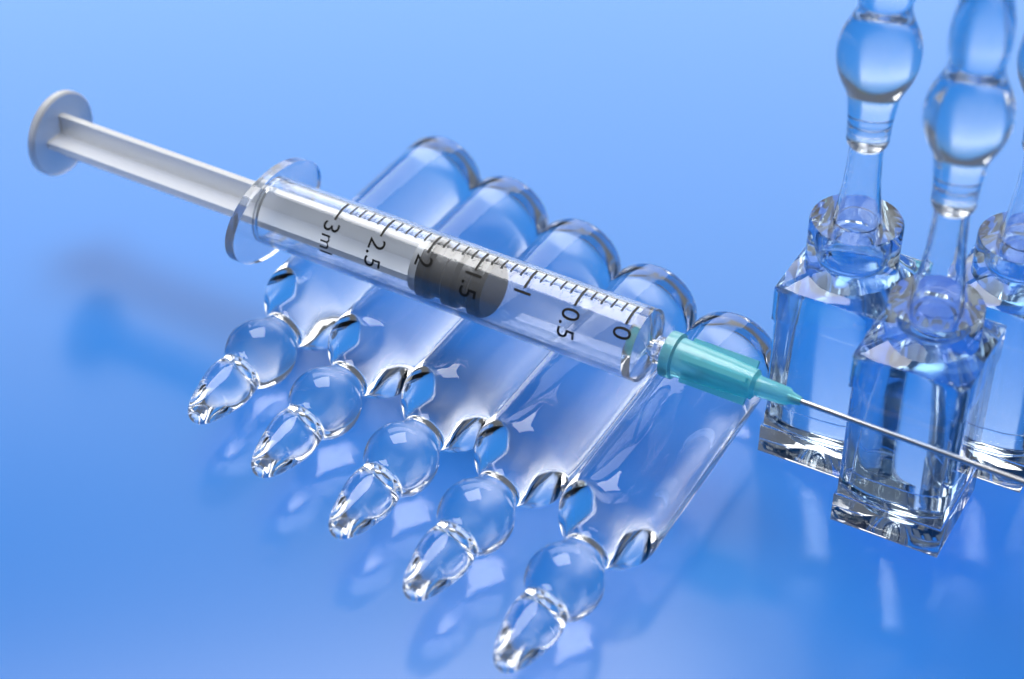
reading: 1.4 ml
